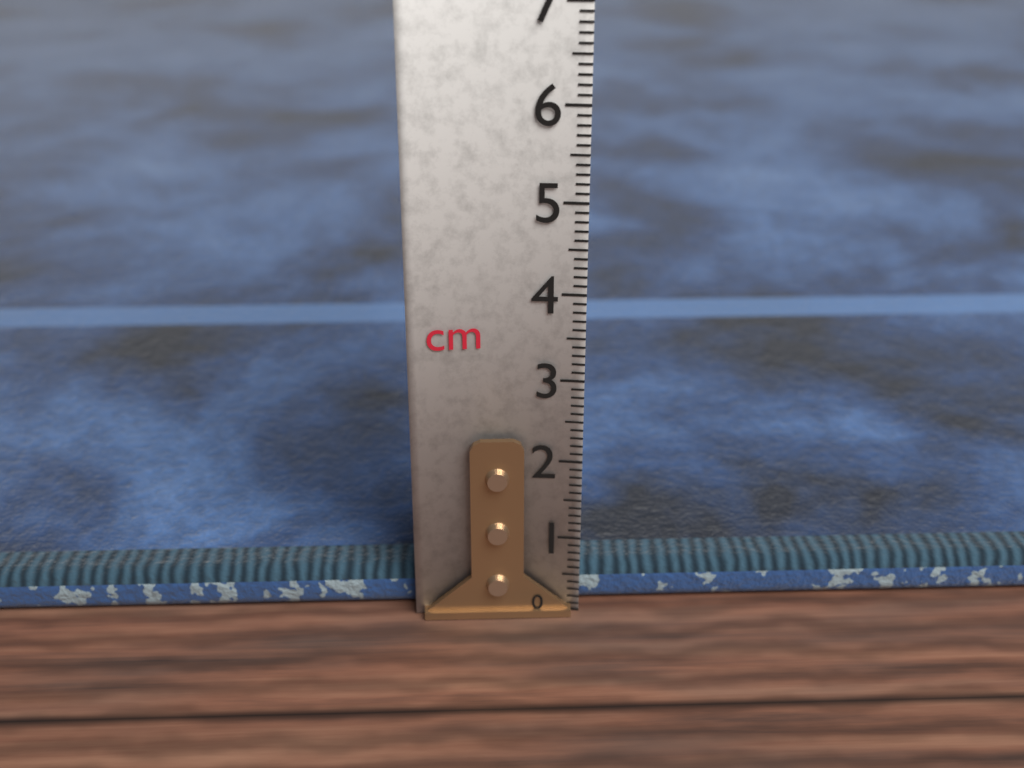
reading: 0.5 cm
